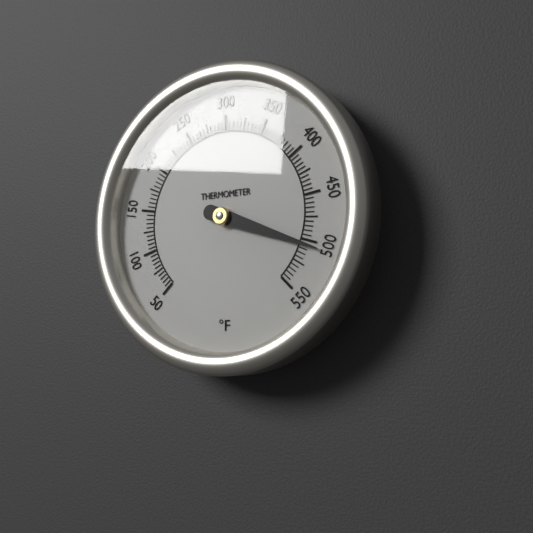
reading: 505 °F
